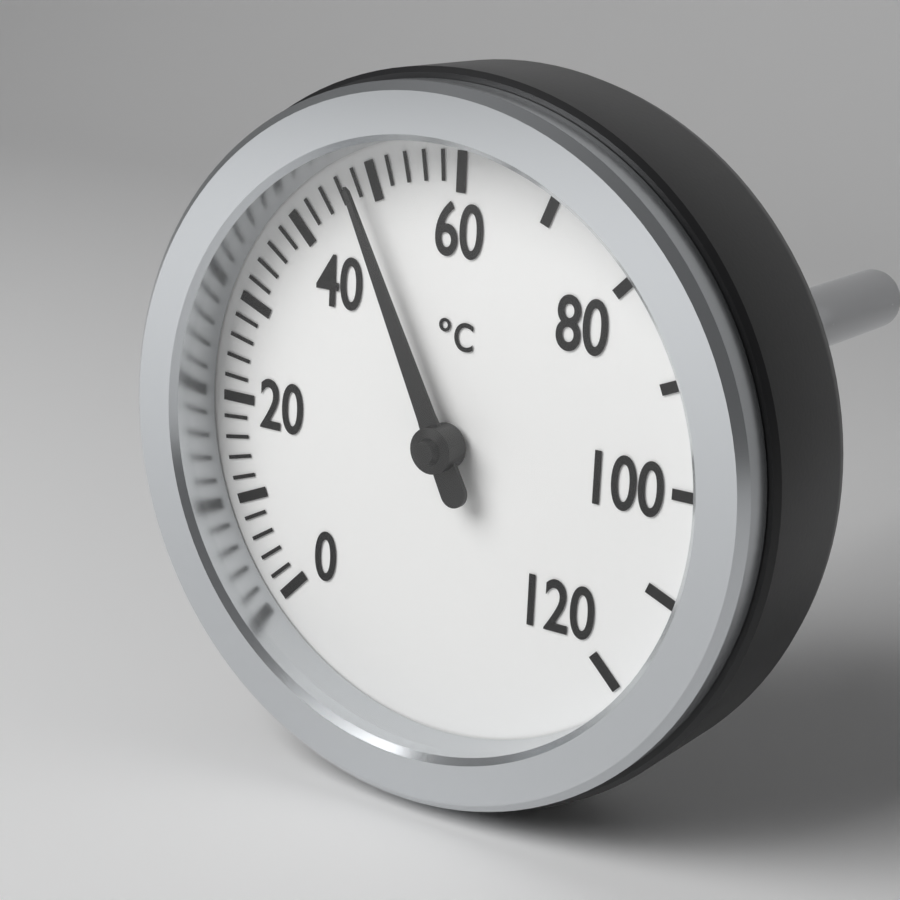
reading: 48 °C
